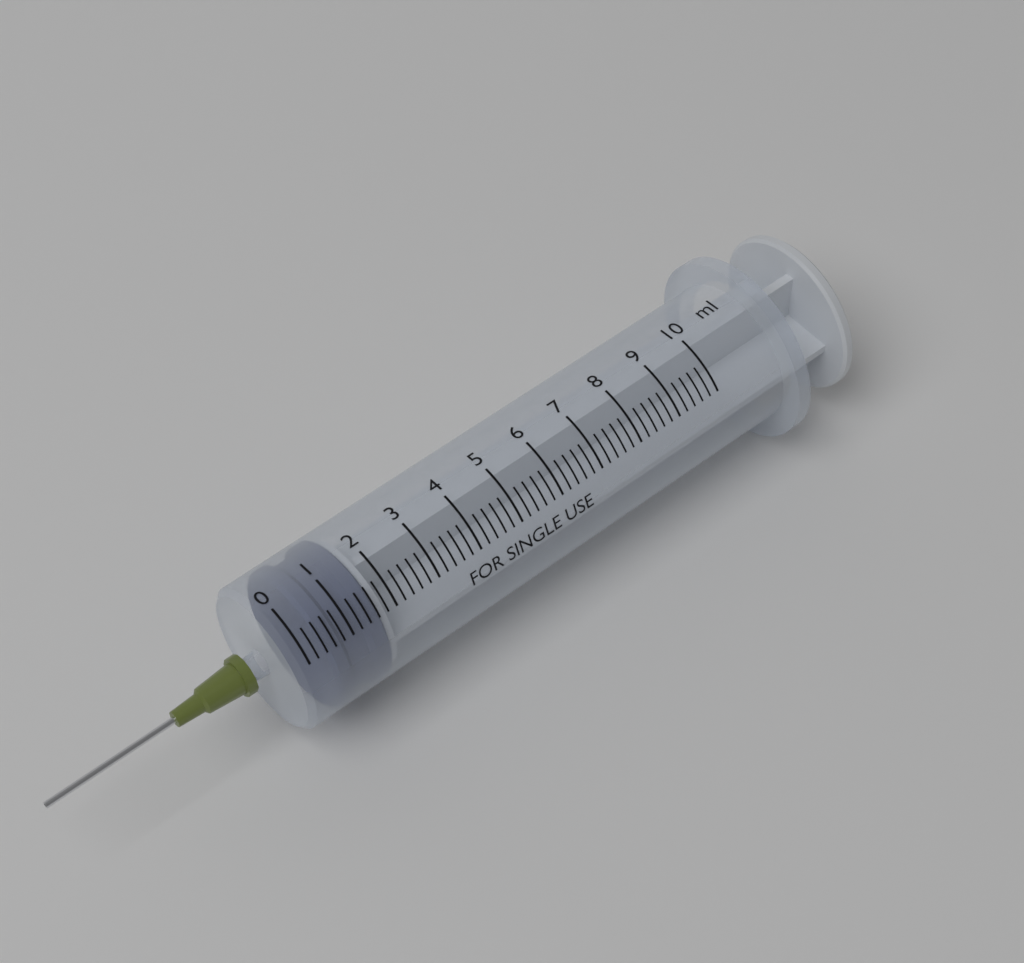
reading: 0.4 ml
